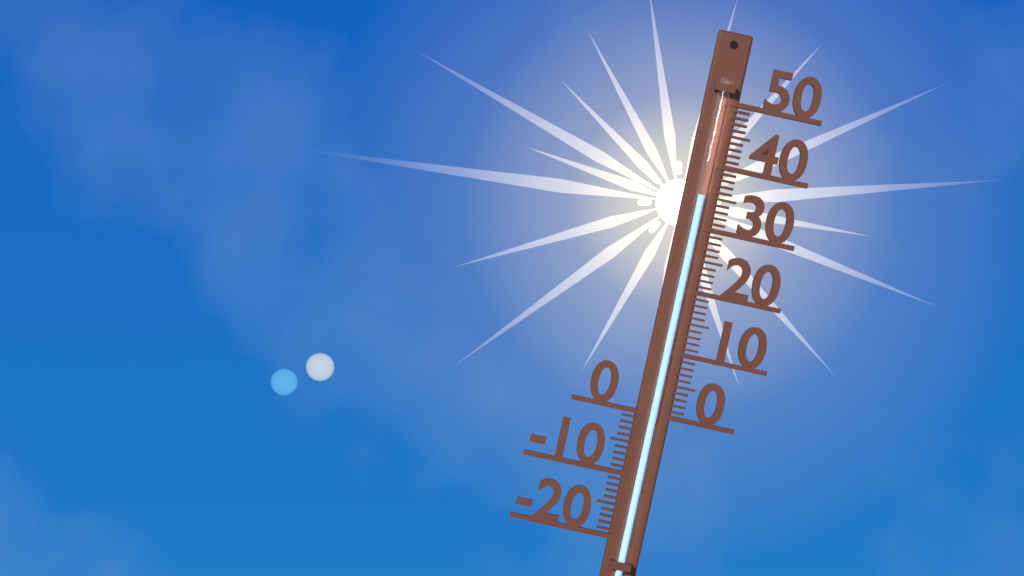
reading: 35 (no unit)
